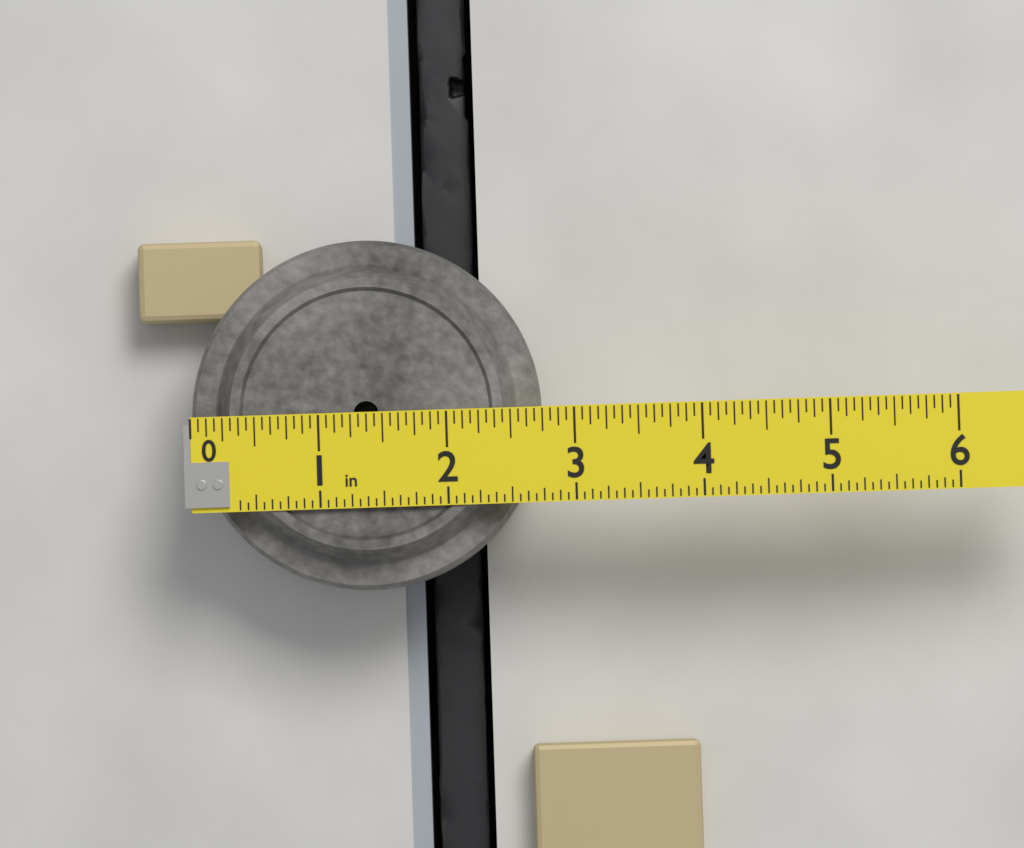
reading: 2.7500 in
